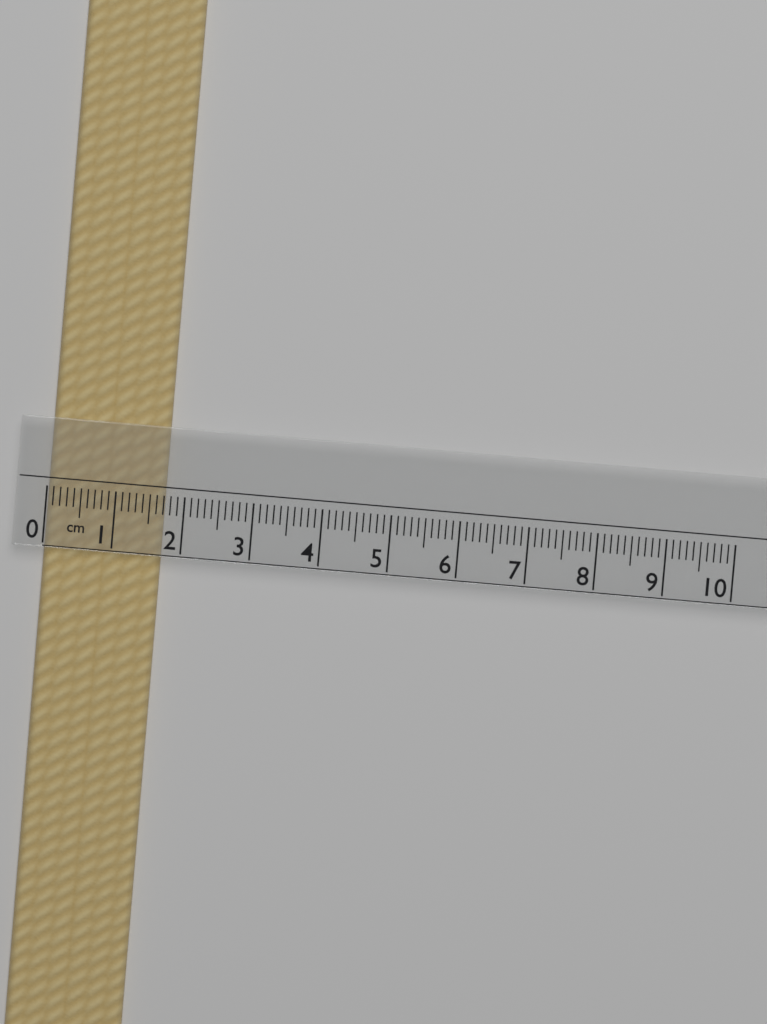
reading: 1.7 cm
